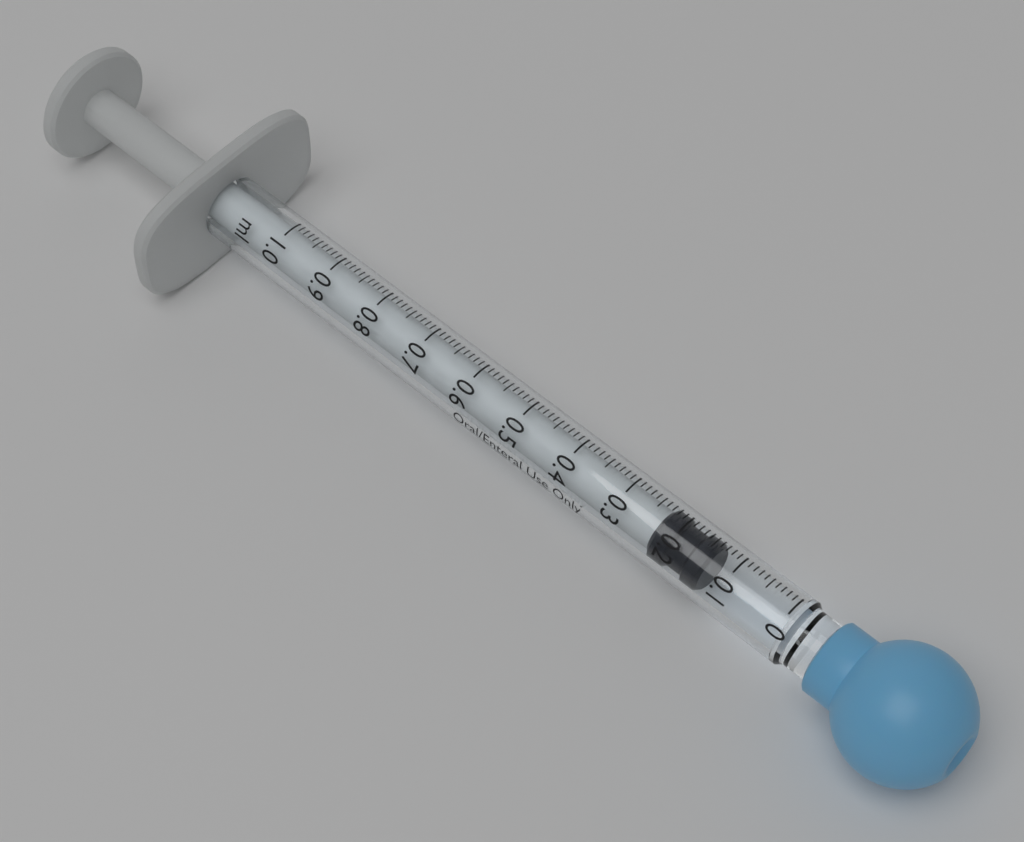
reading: 0.14 ml
